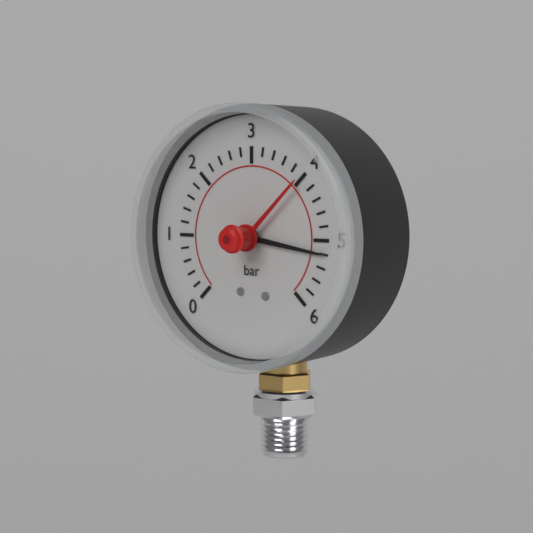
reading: 5.2 bar
